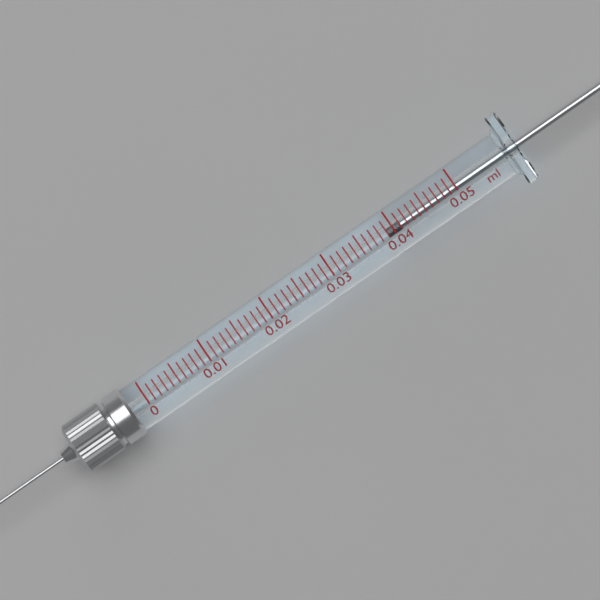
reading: 0.039 ml
